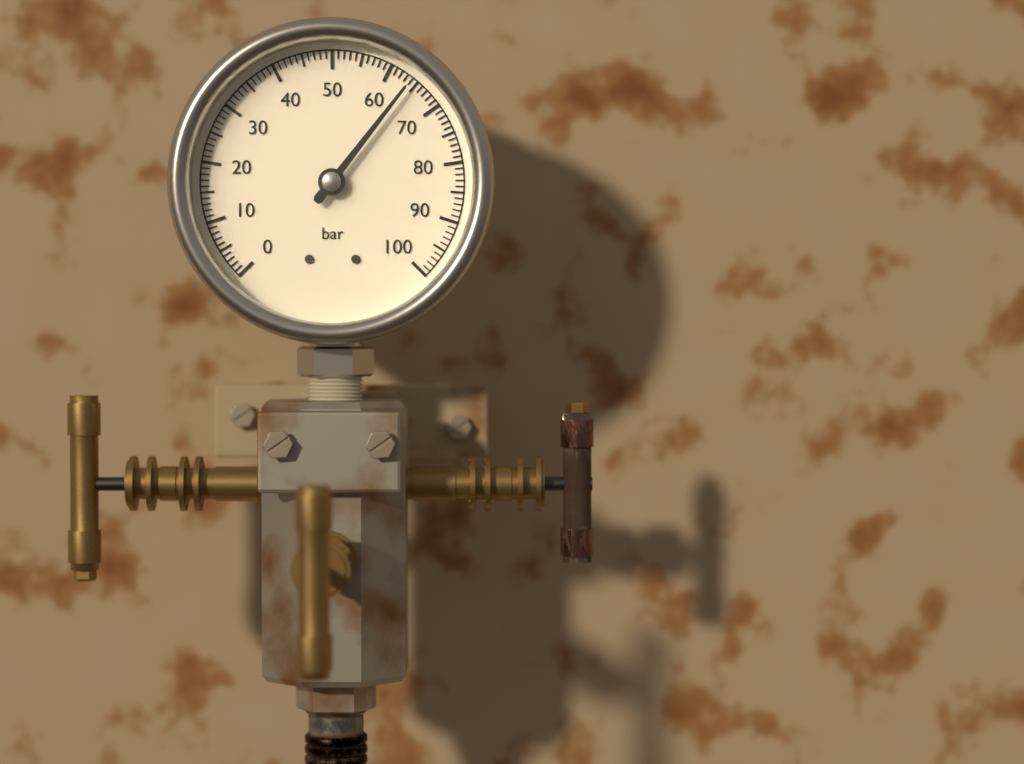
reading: 64 bar
